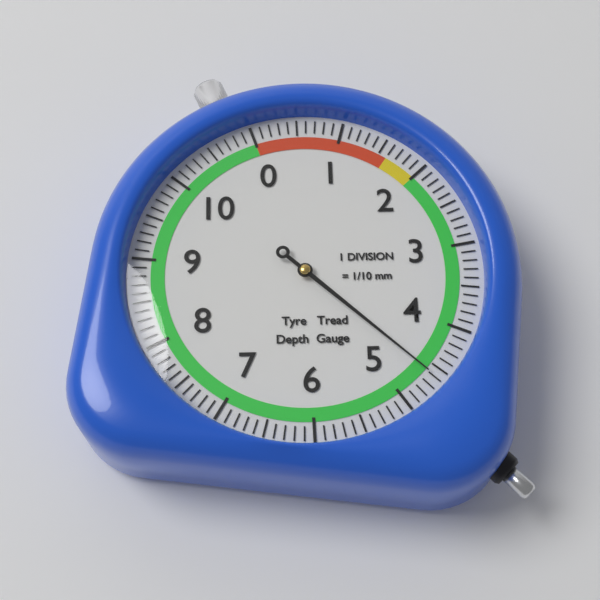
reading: 4.6 mm
